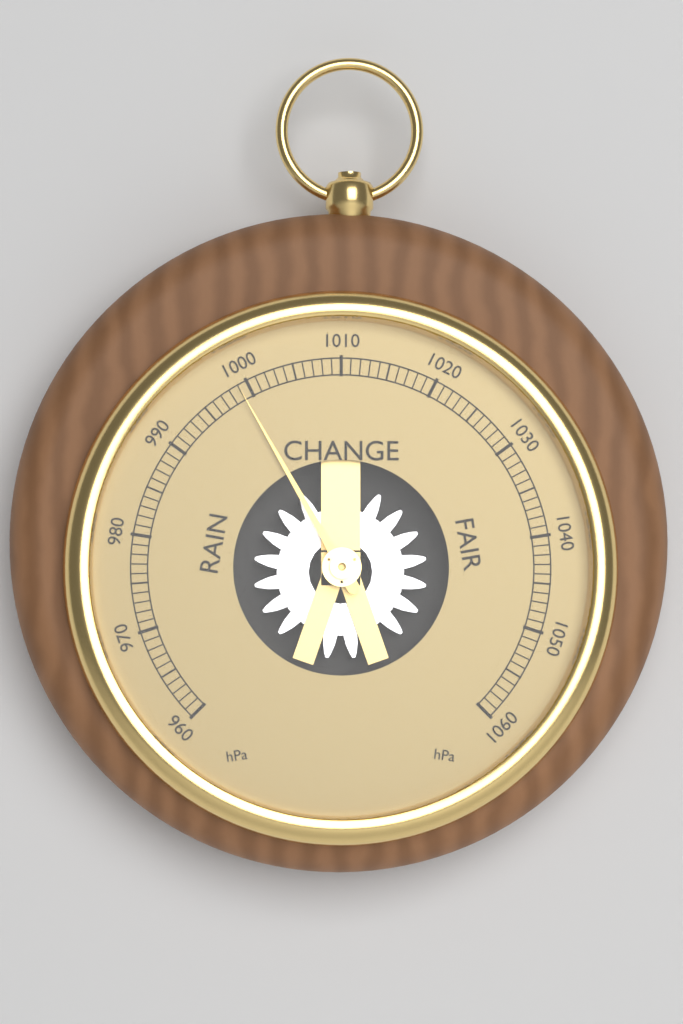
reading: 999 hPa
